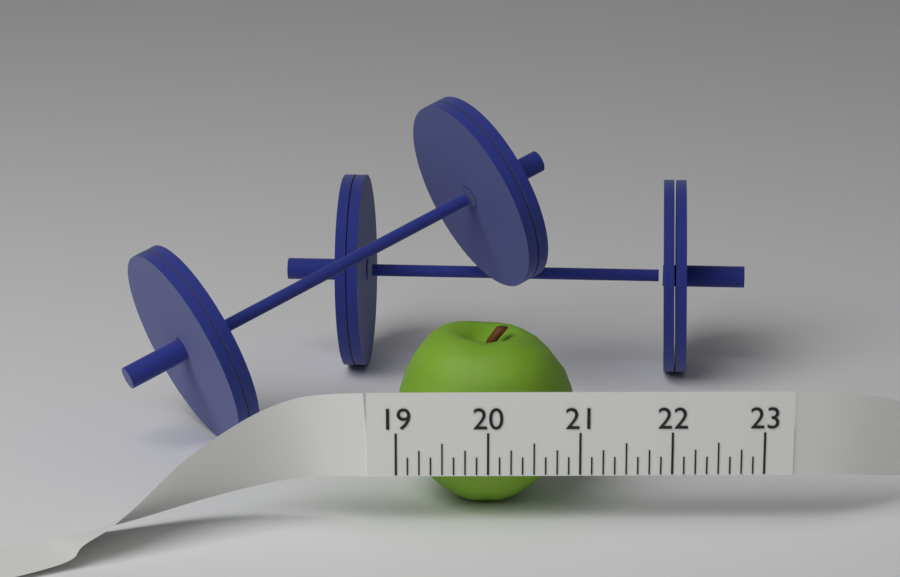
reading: 21.000 (no unit)
